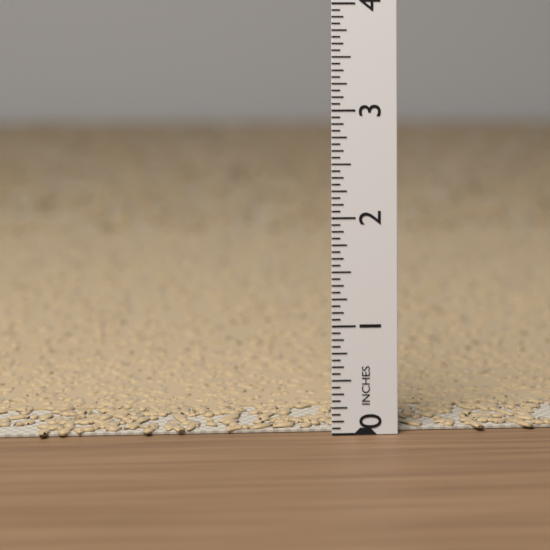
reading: 0.1250 in
